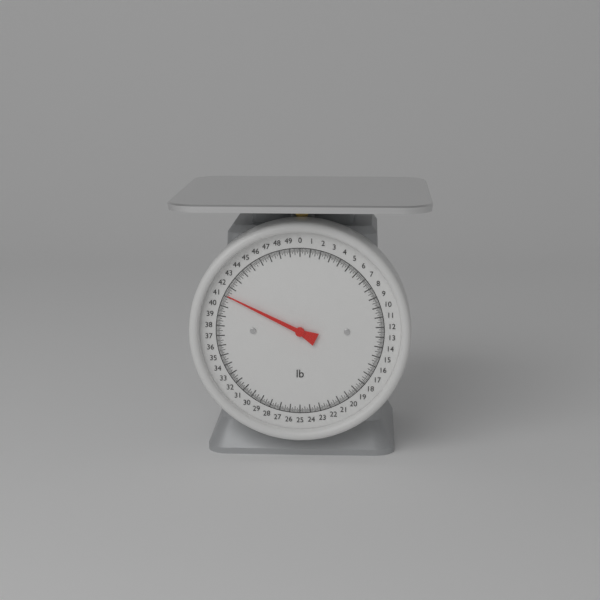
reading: 41.125 lb
